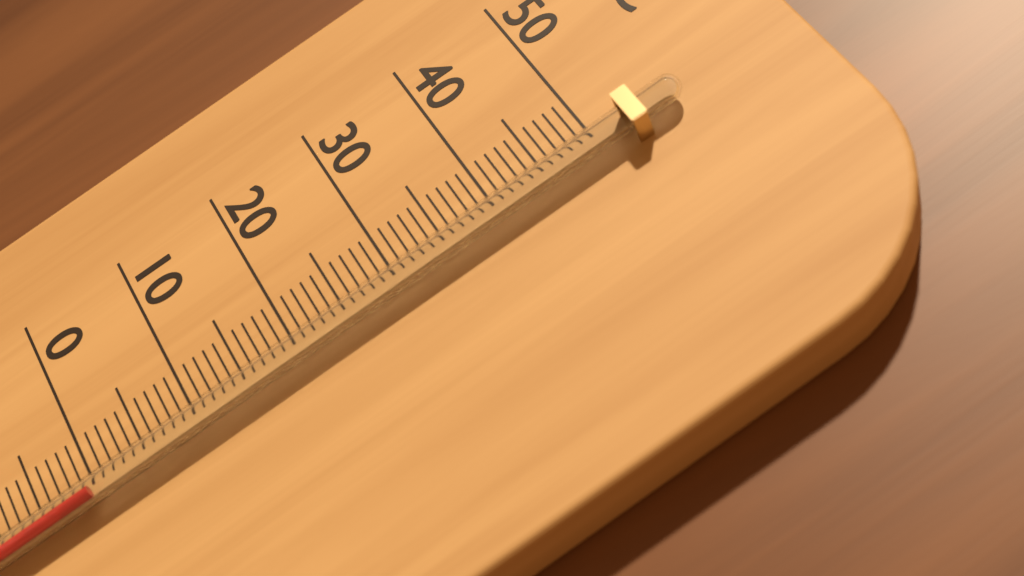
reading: 0 °C
